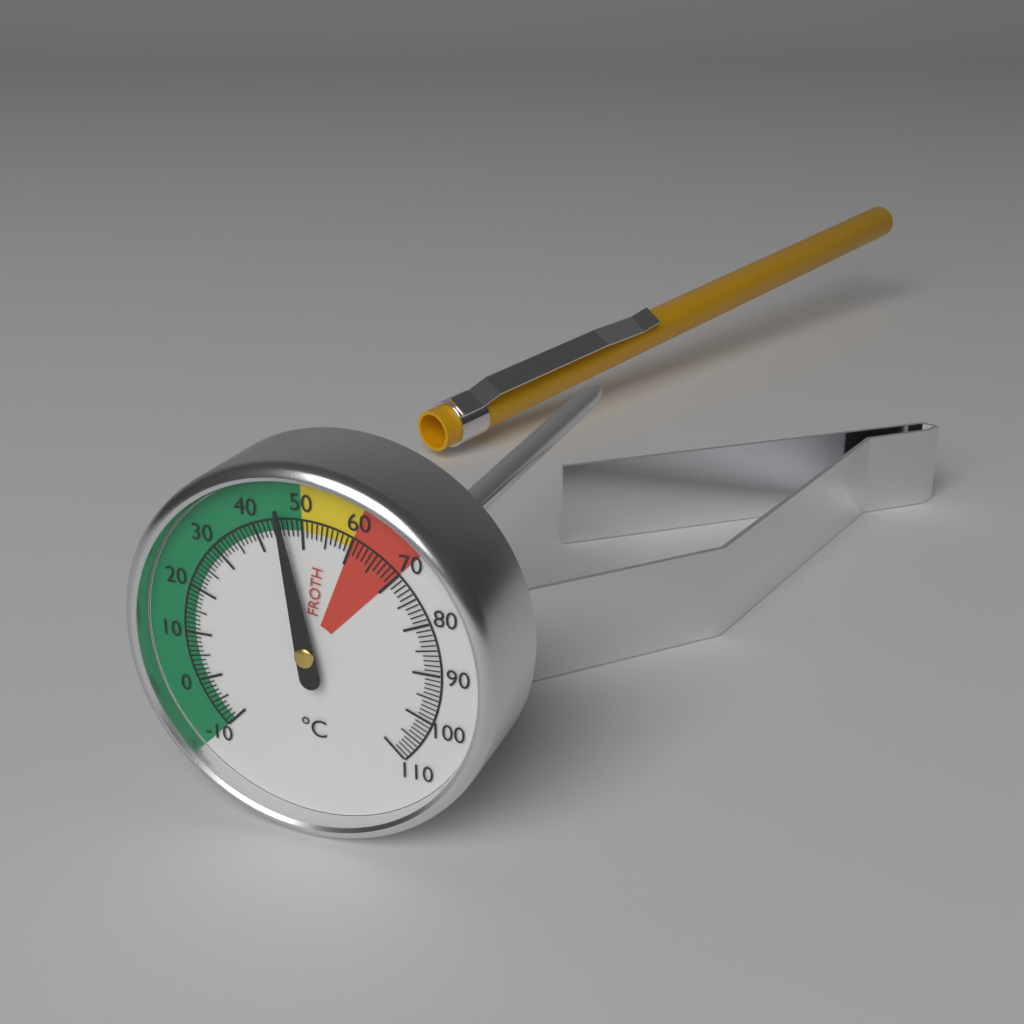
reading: 46 °C
